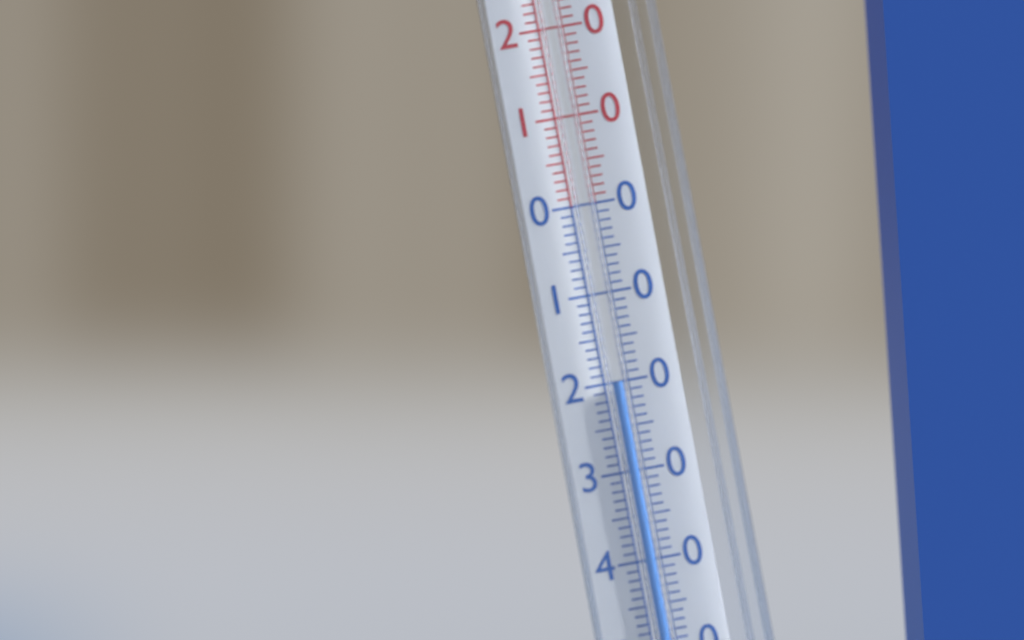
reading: -20 °C
